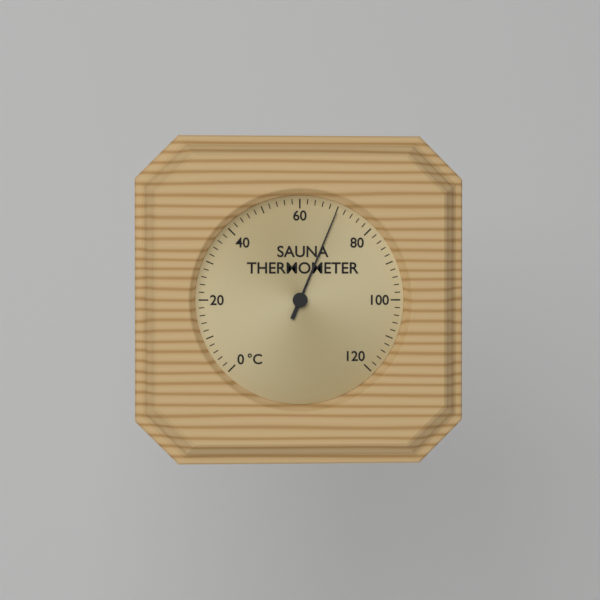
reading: 70 °C
